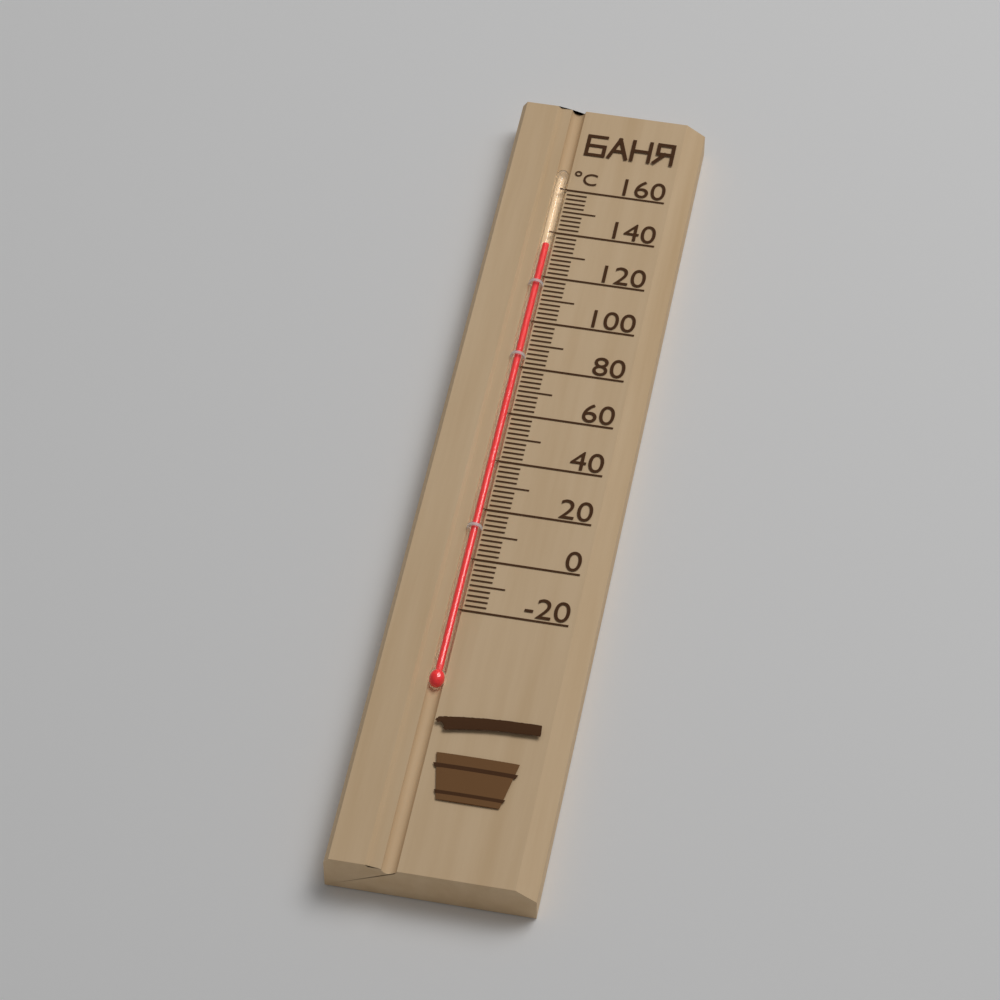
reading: 134 °C
